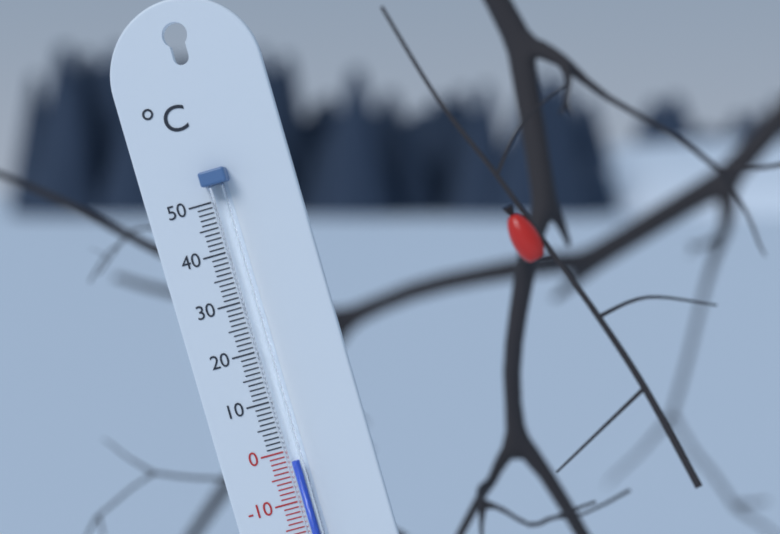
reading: -2 °C
